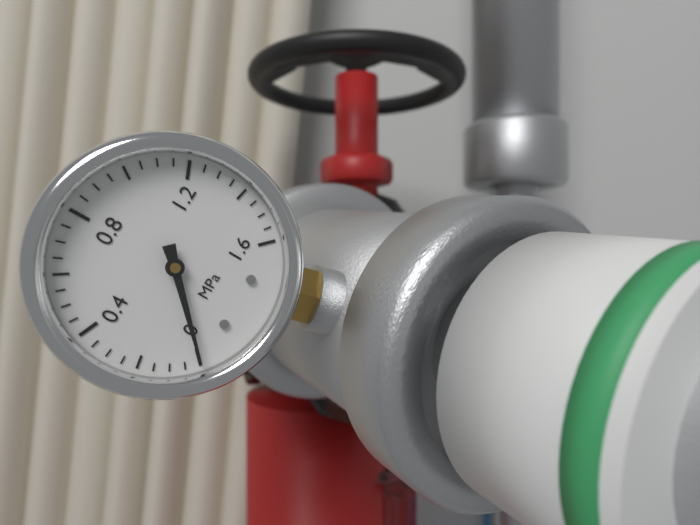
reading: 0.00 MPa
